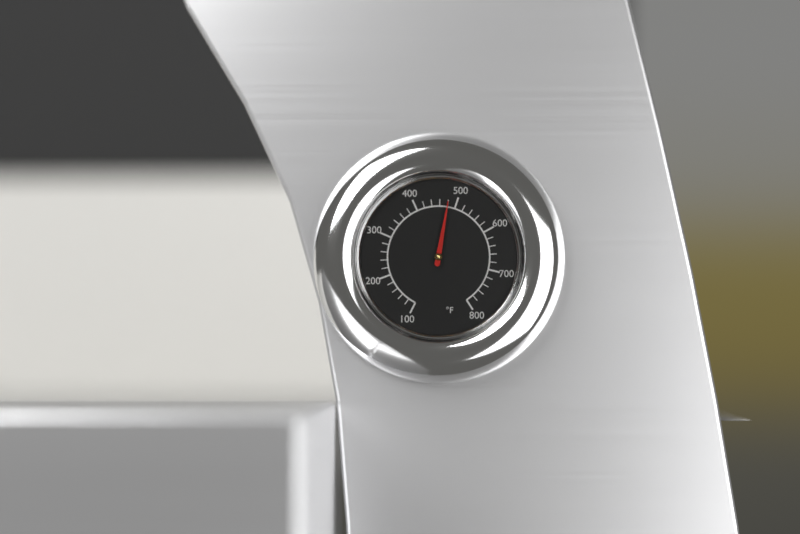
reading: 480 °F
